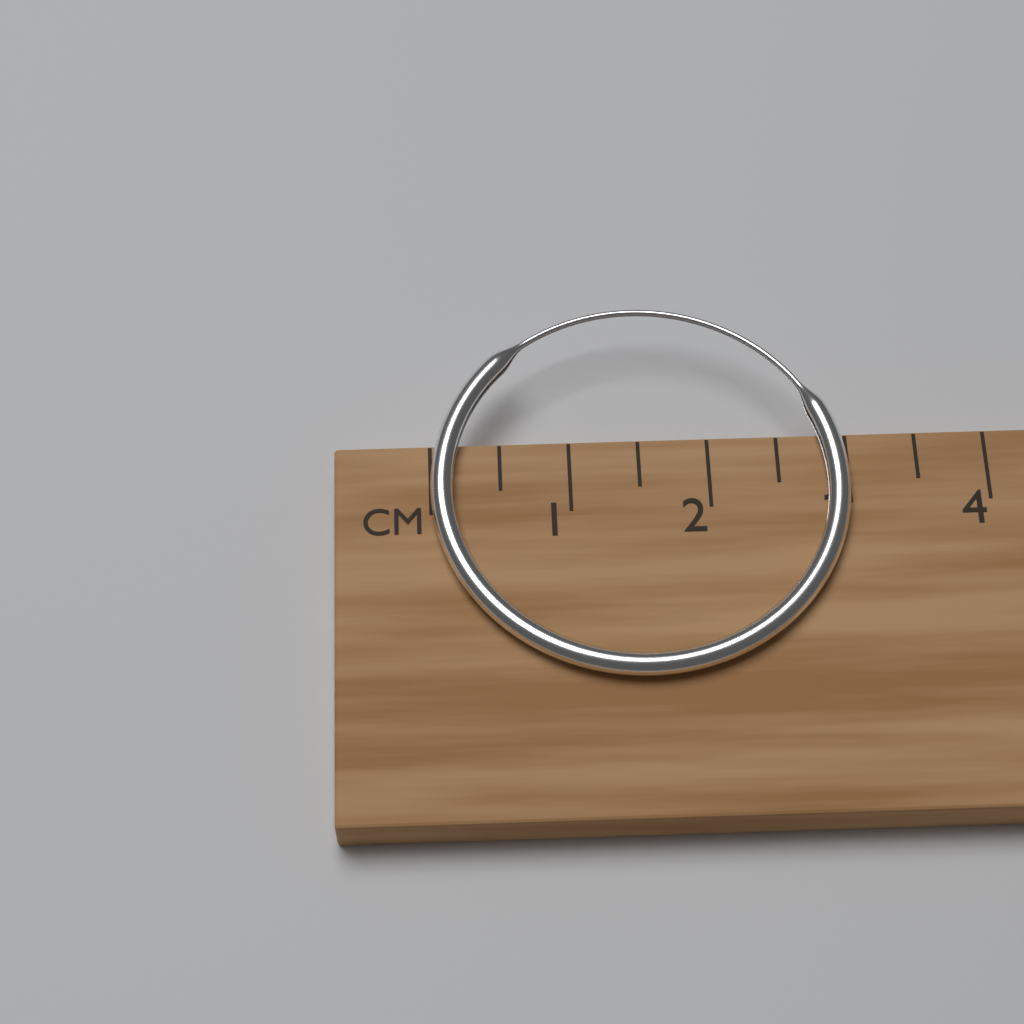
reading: 3.0 cm
